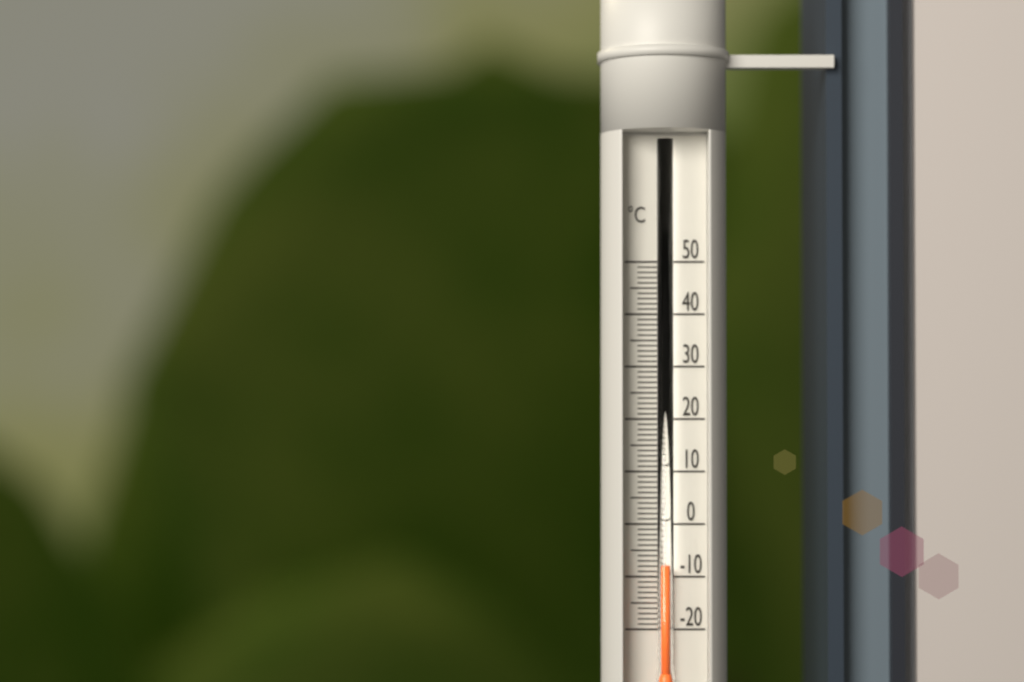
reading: -8 °C
